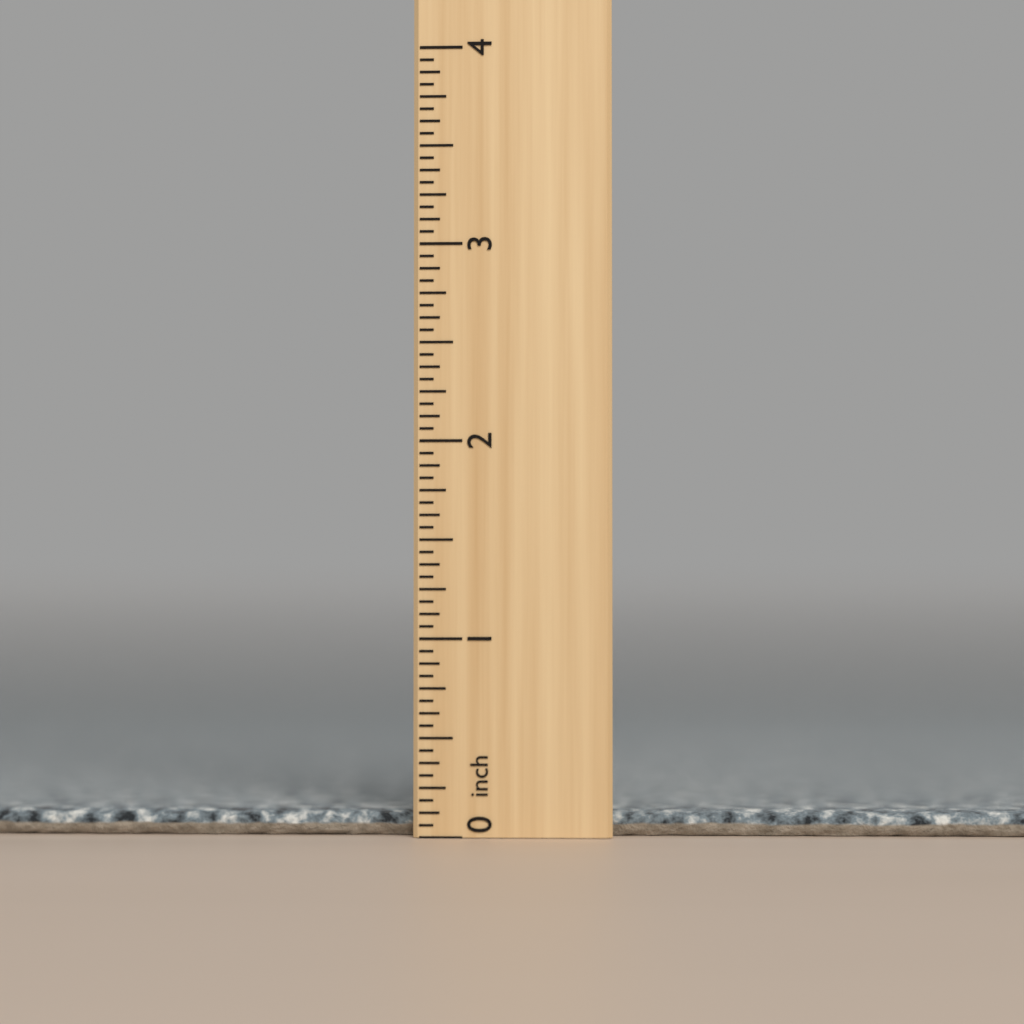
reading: 0.1250 inch
